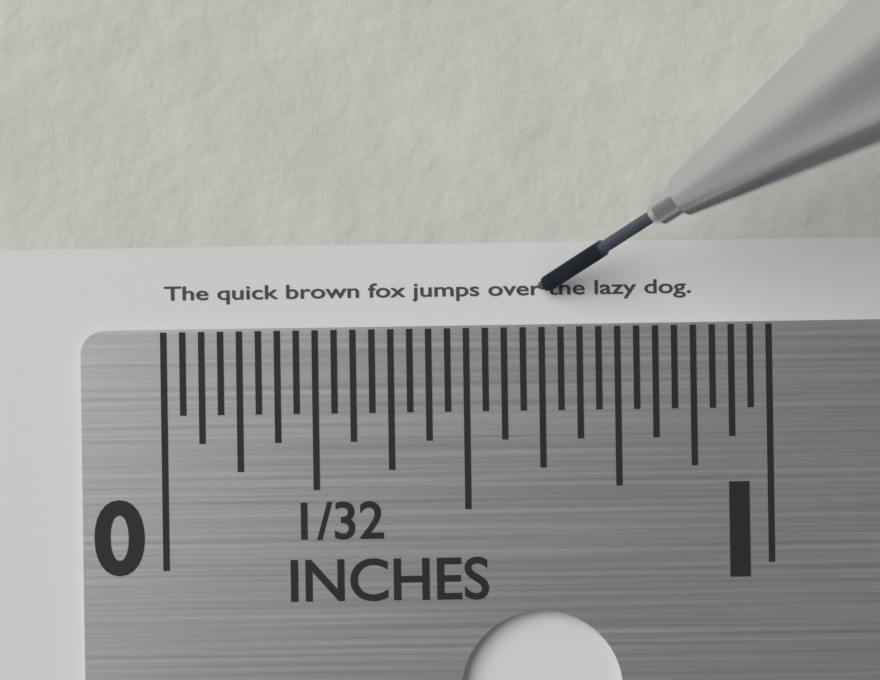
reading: 0.87500 in
